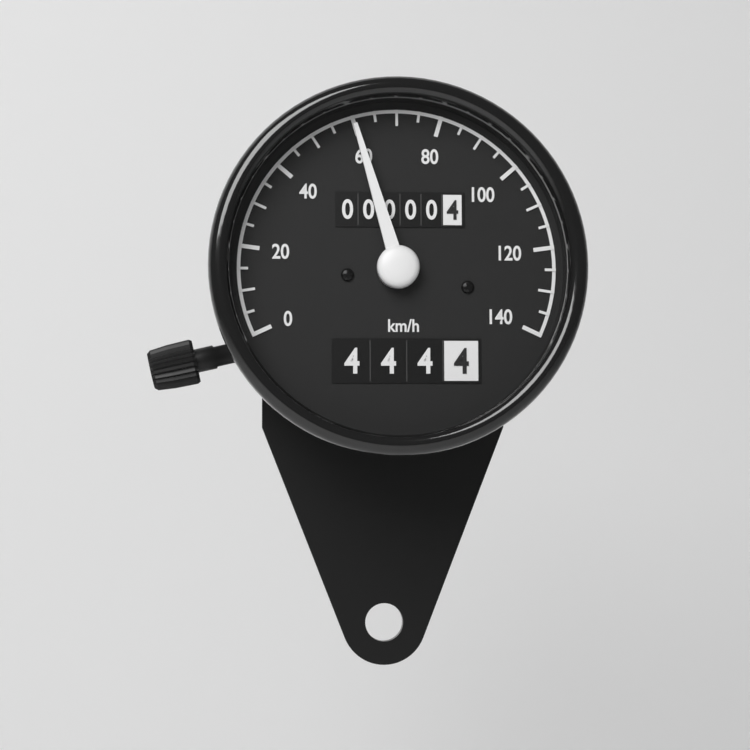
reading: 60 km/h
